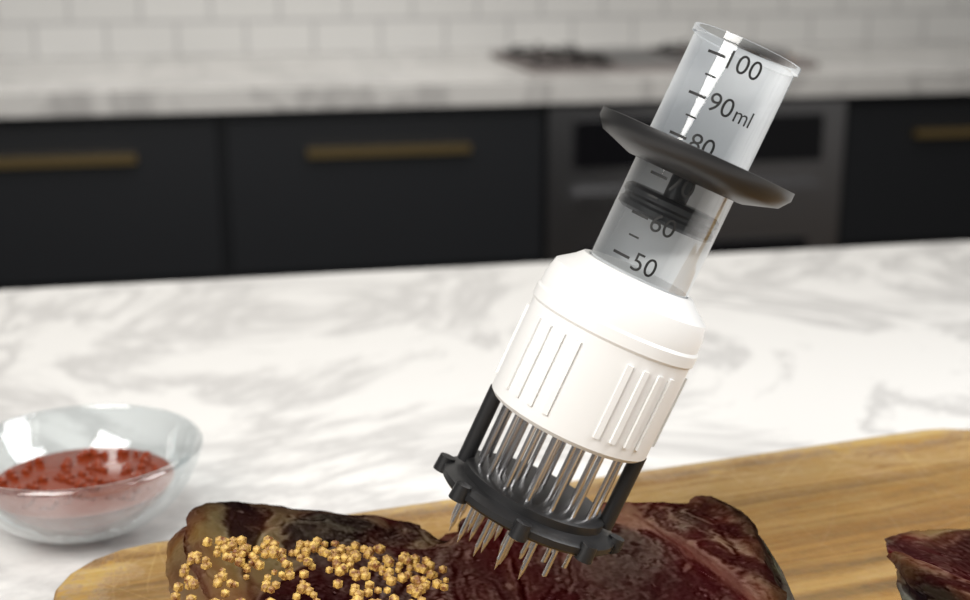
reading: 60 ml
